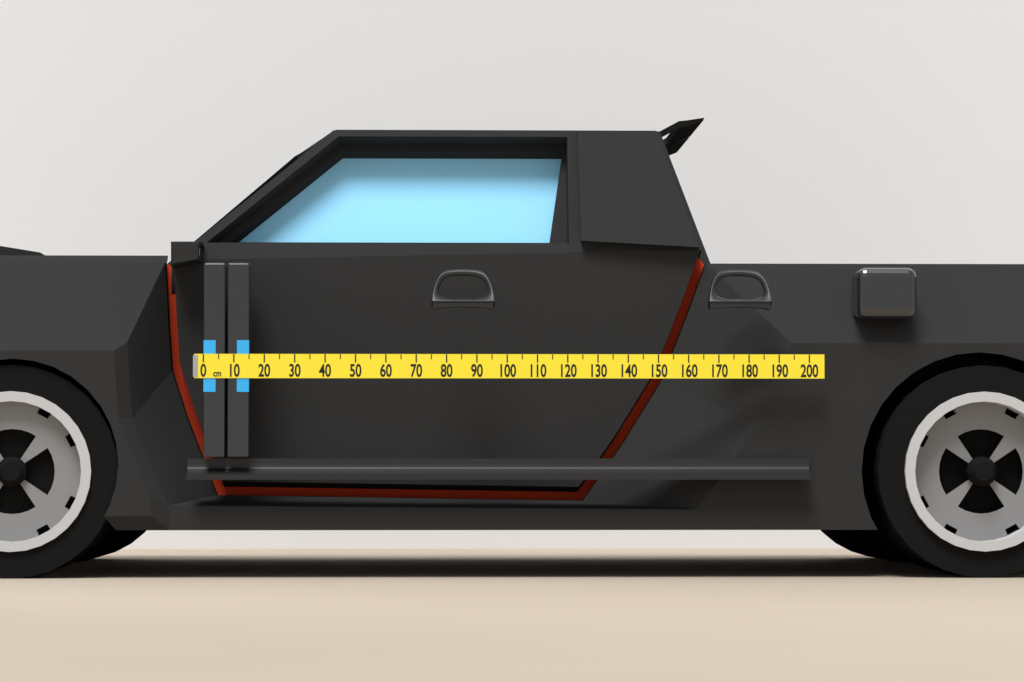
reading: 15 cm
